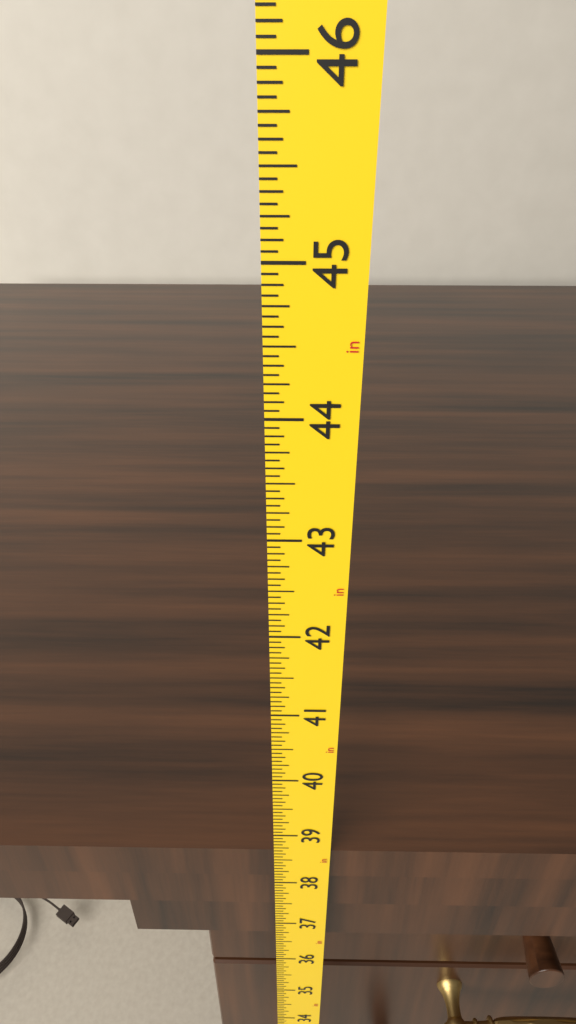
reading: 38.6250 in
